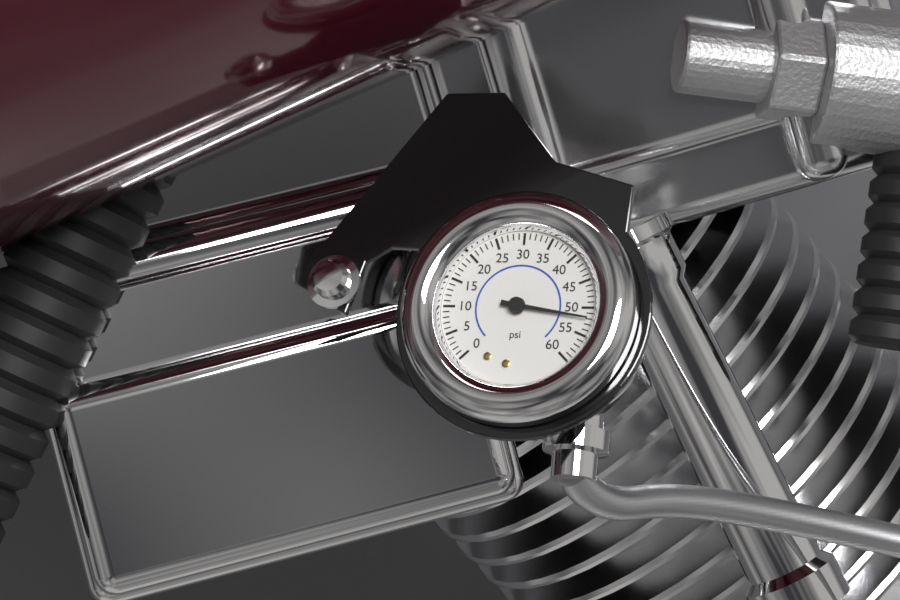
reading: 52 psi
